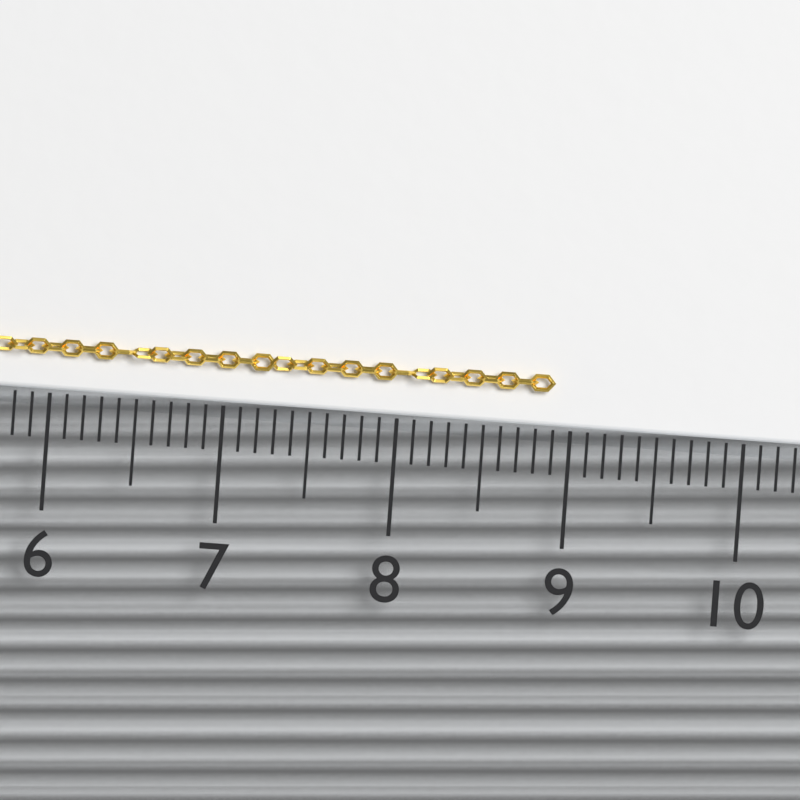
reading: 8.9 (no unit)
